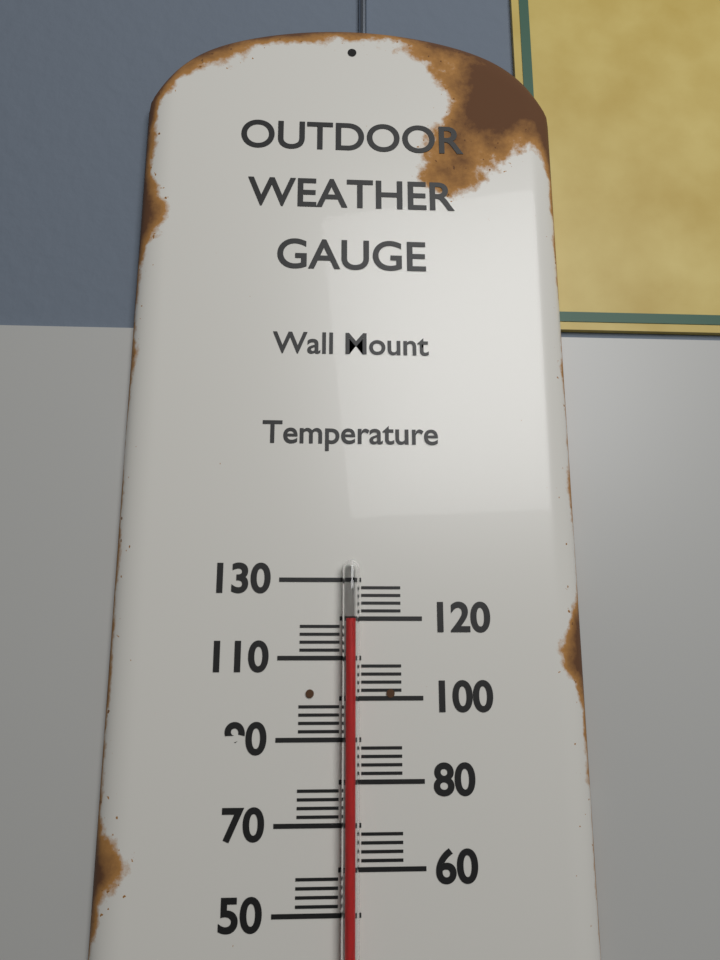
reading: 120 (no unit)
